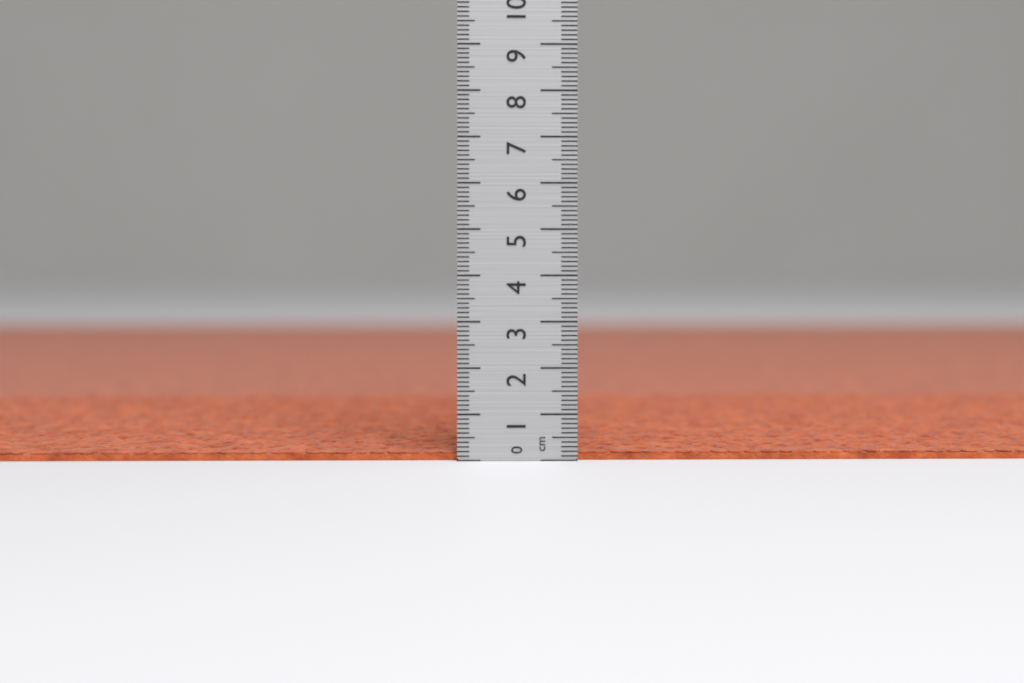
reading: 0.2 cm
